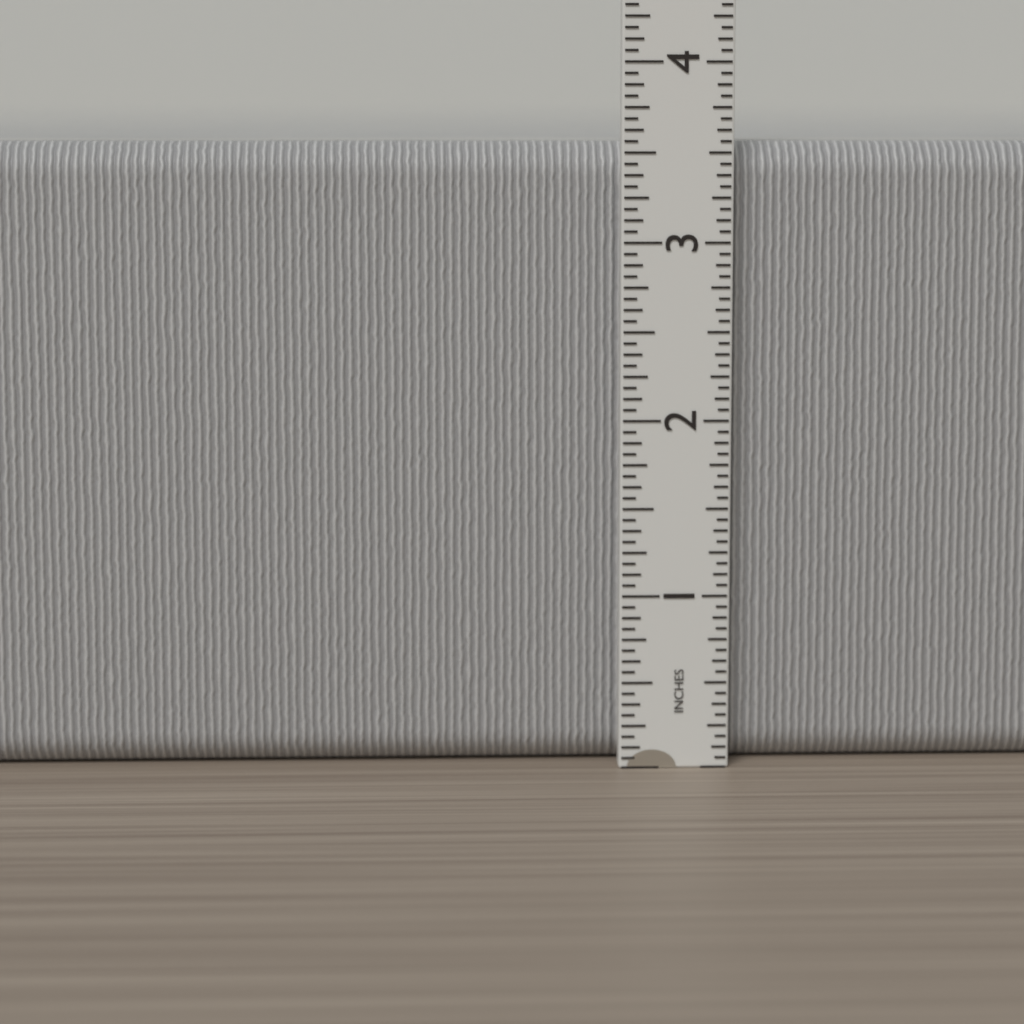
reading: 3.5625 in
